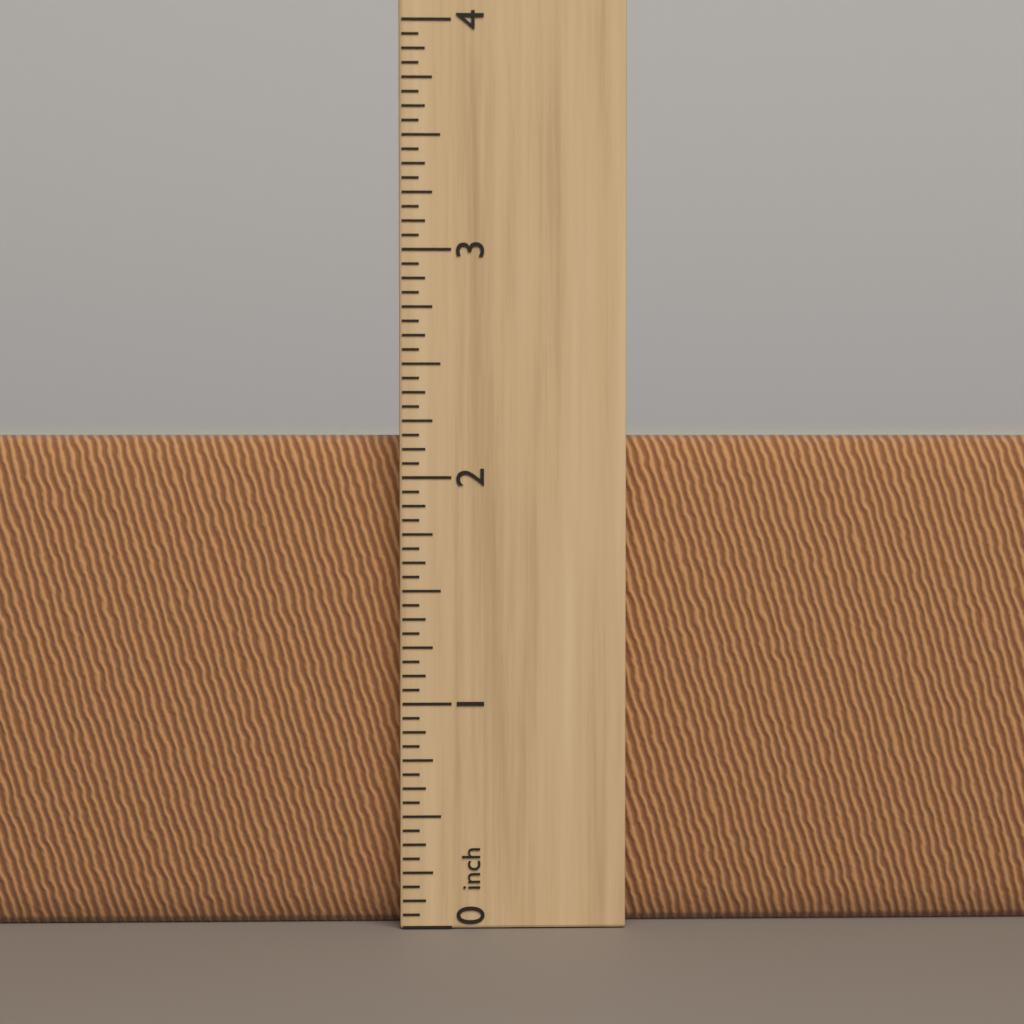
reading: 2.1875 inch
